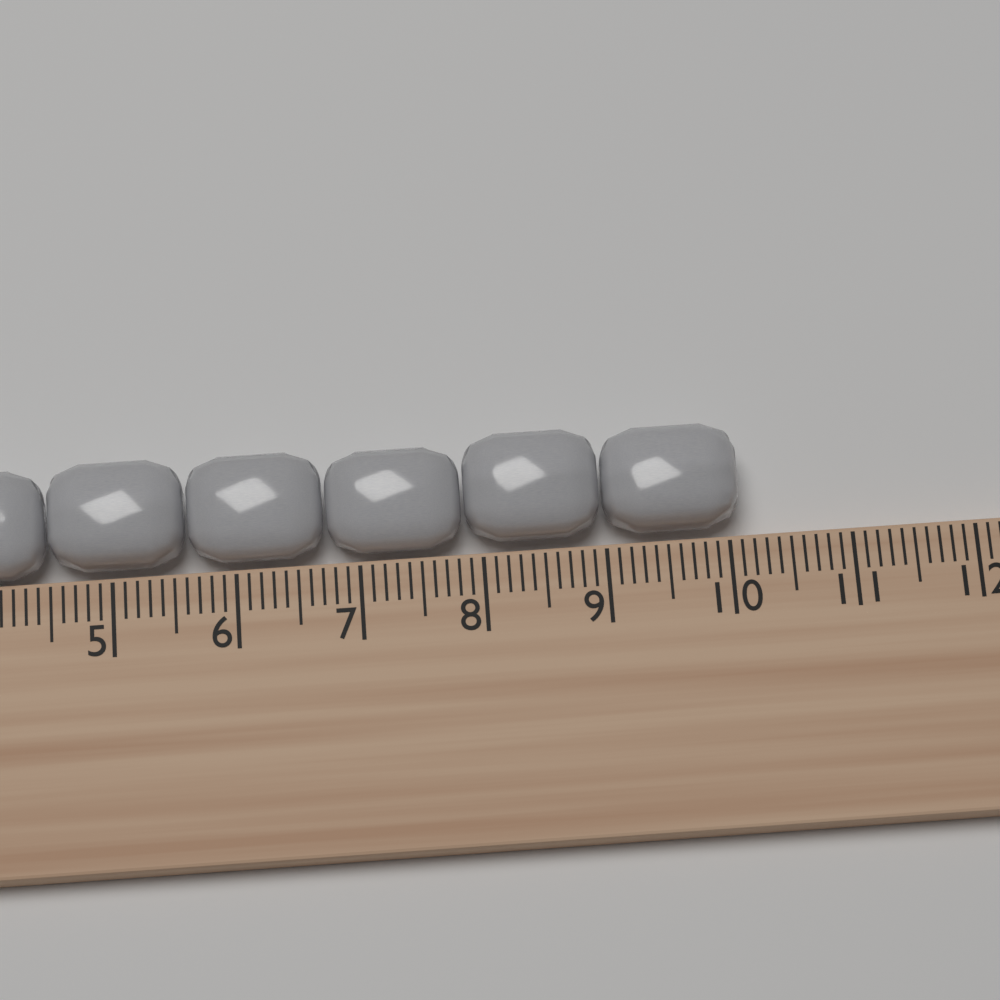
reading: 10.1 cm
